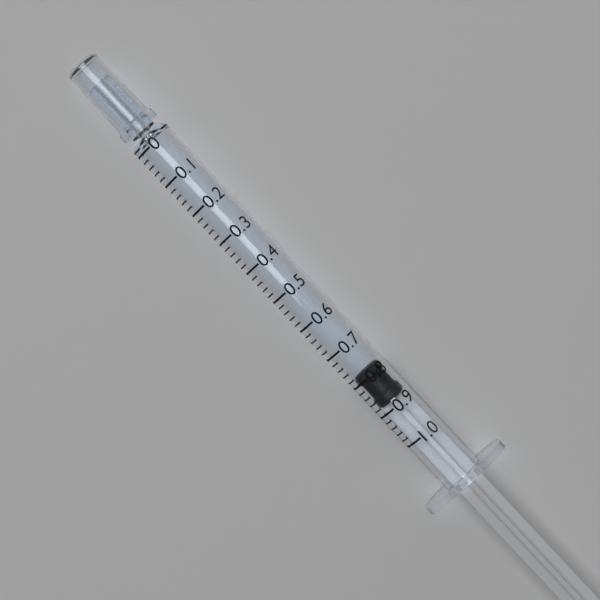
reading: 0.78 (no unit)
